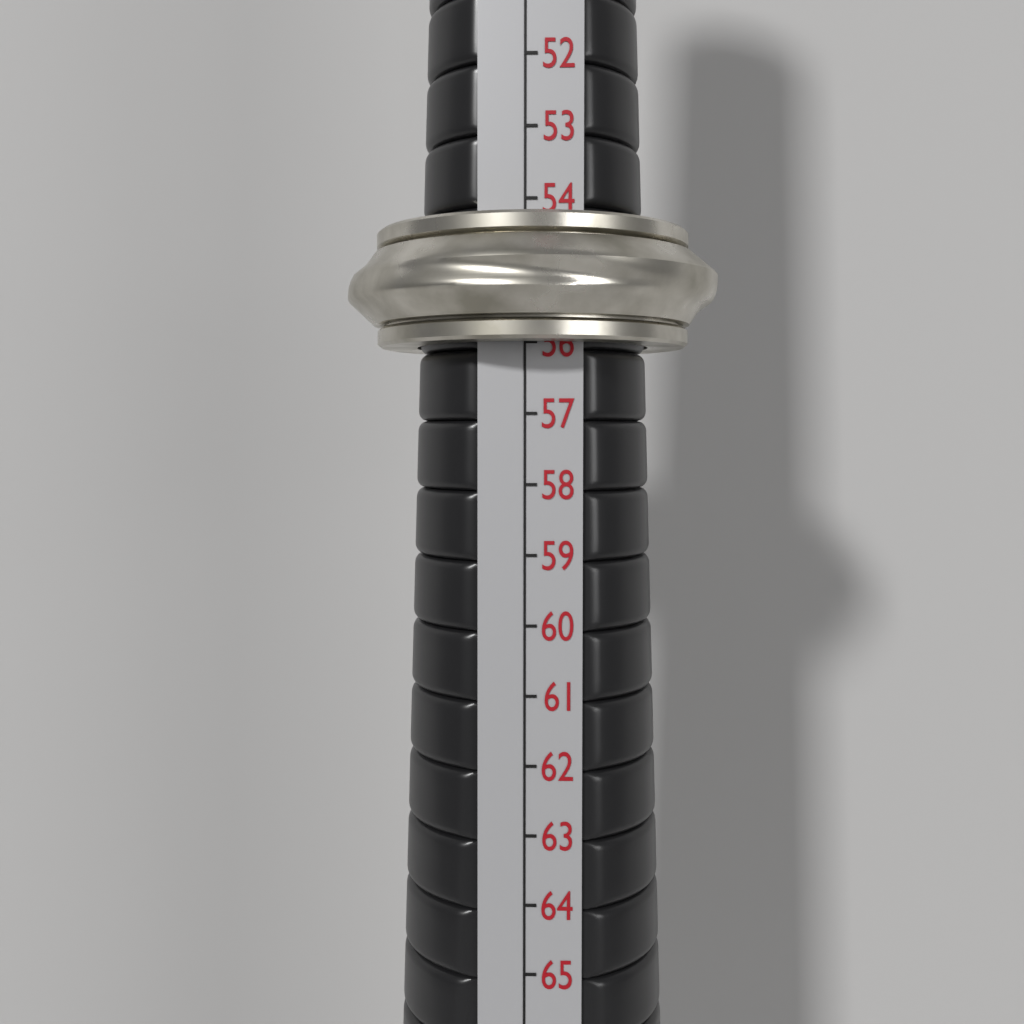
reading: 56 (no unit)
